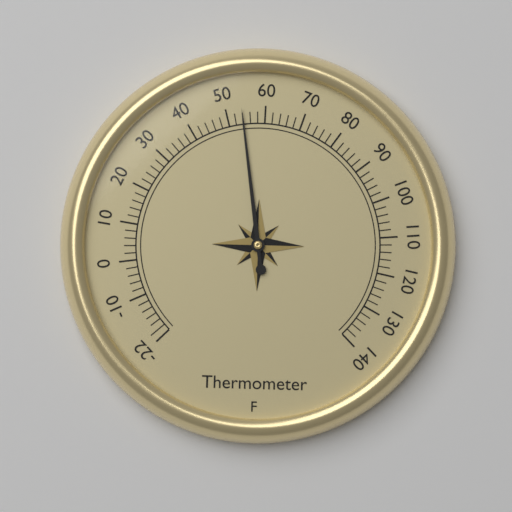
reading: 54 °F
